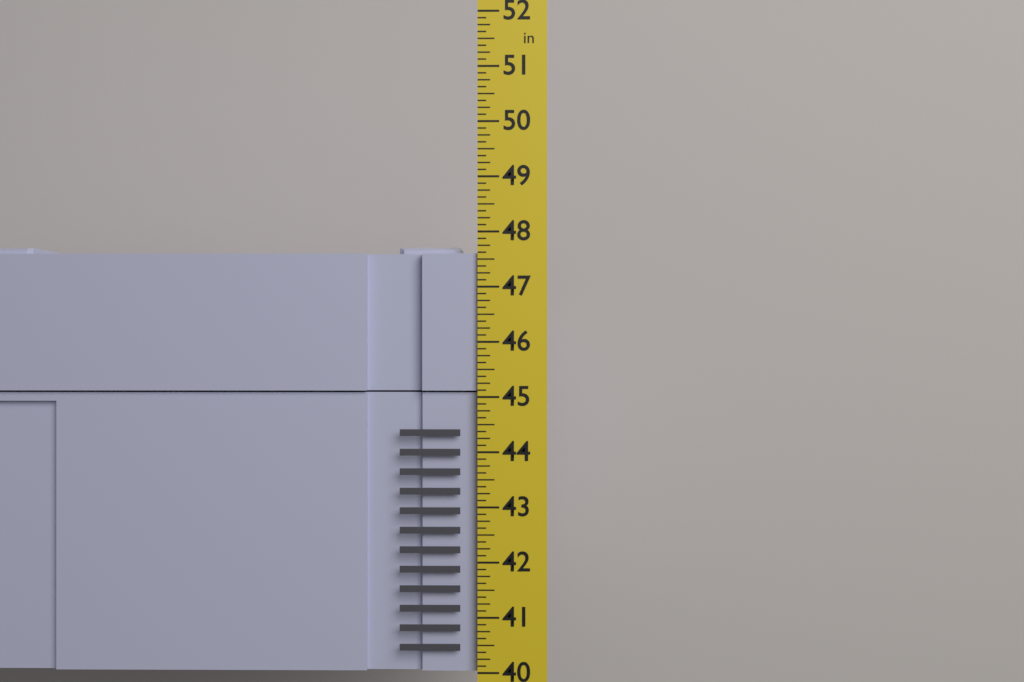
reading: 47.750 in
